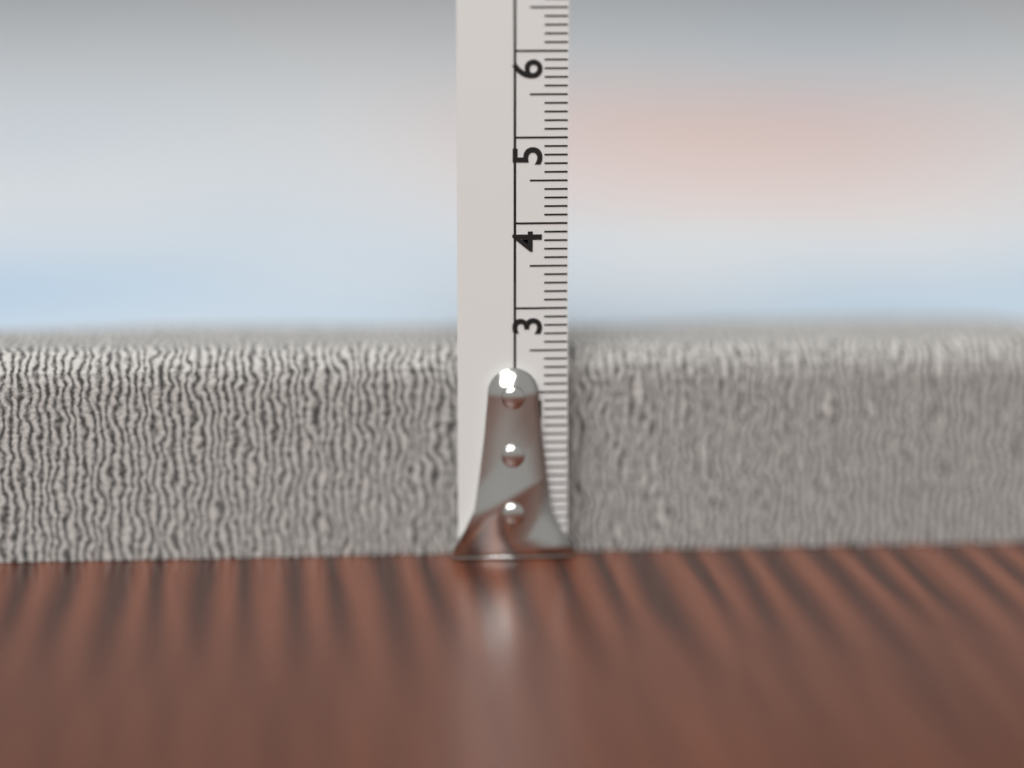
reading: 2.5 cm
